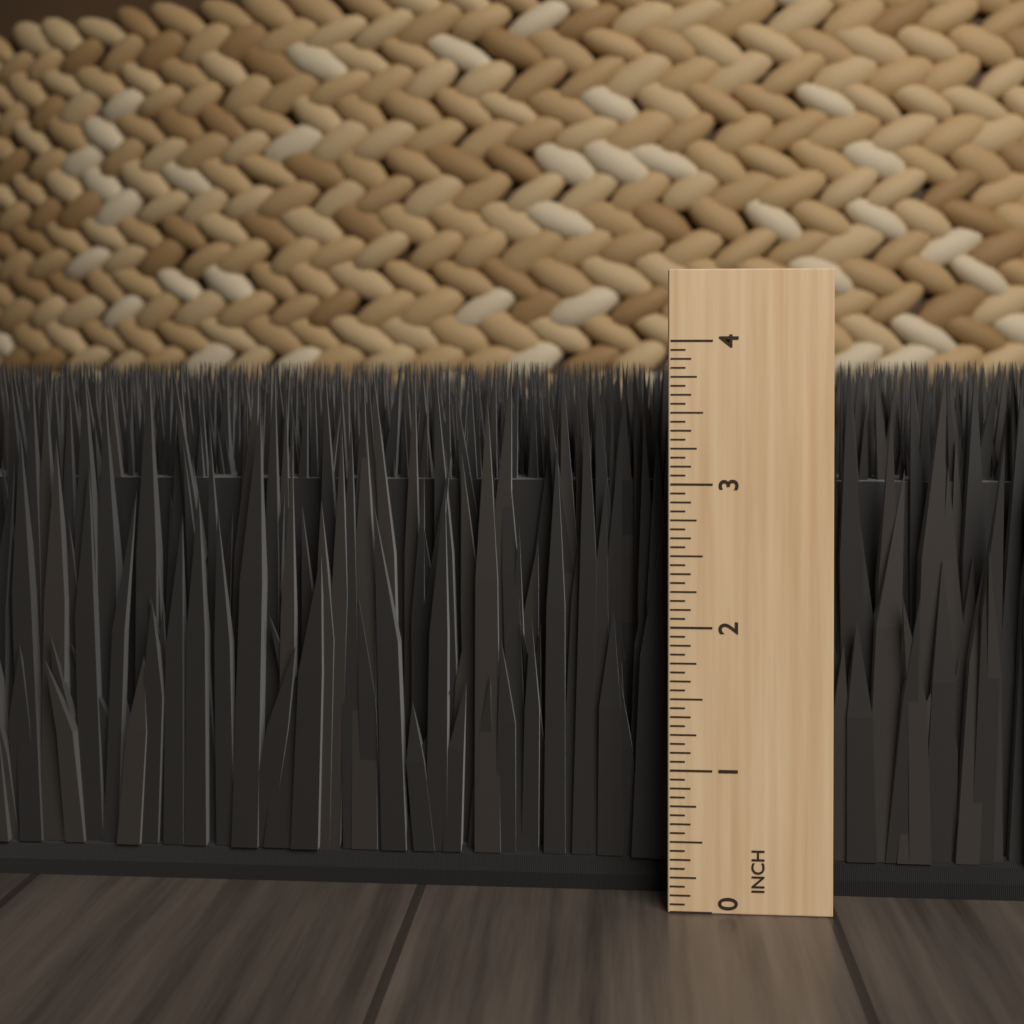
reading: 3.8750 in
